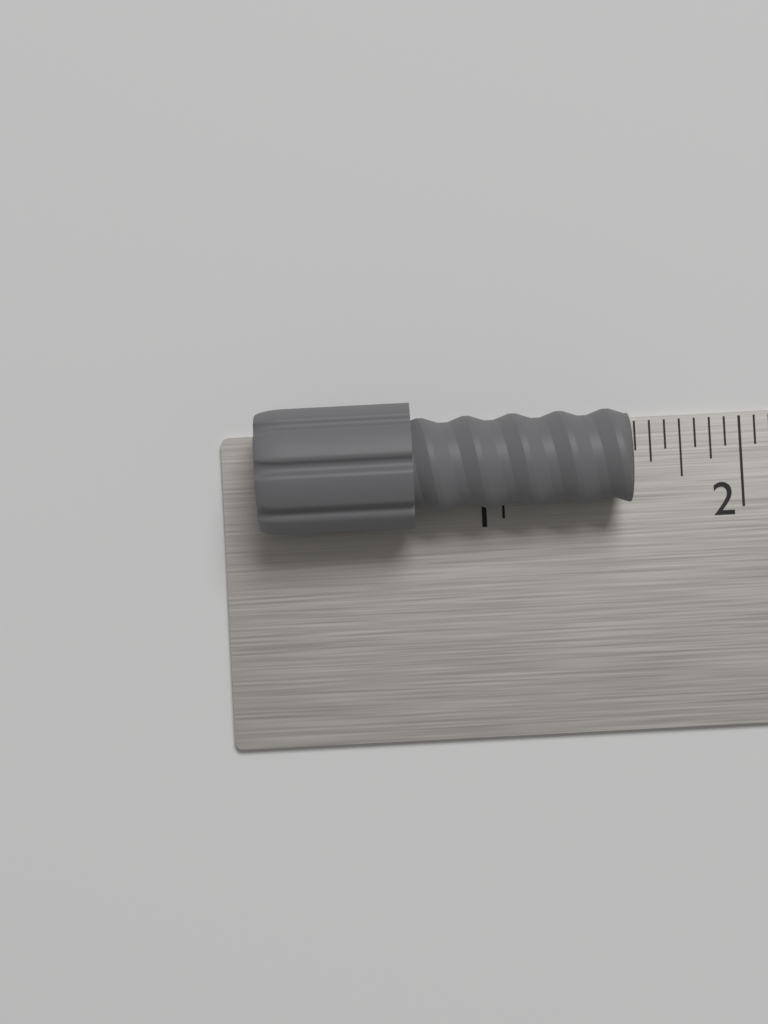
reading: 1.5000 in
